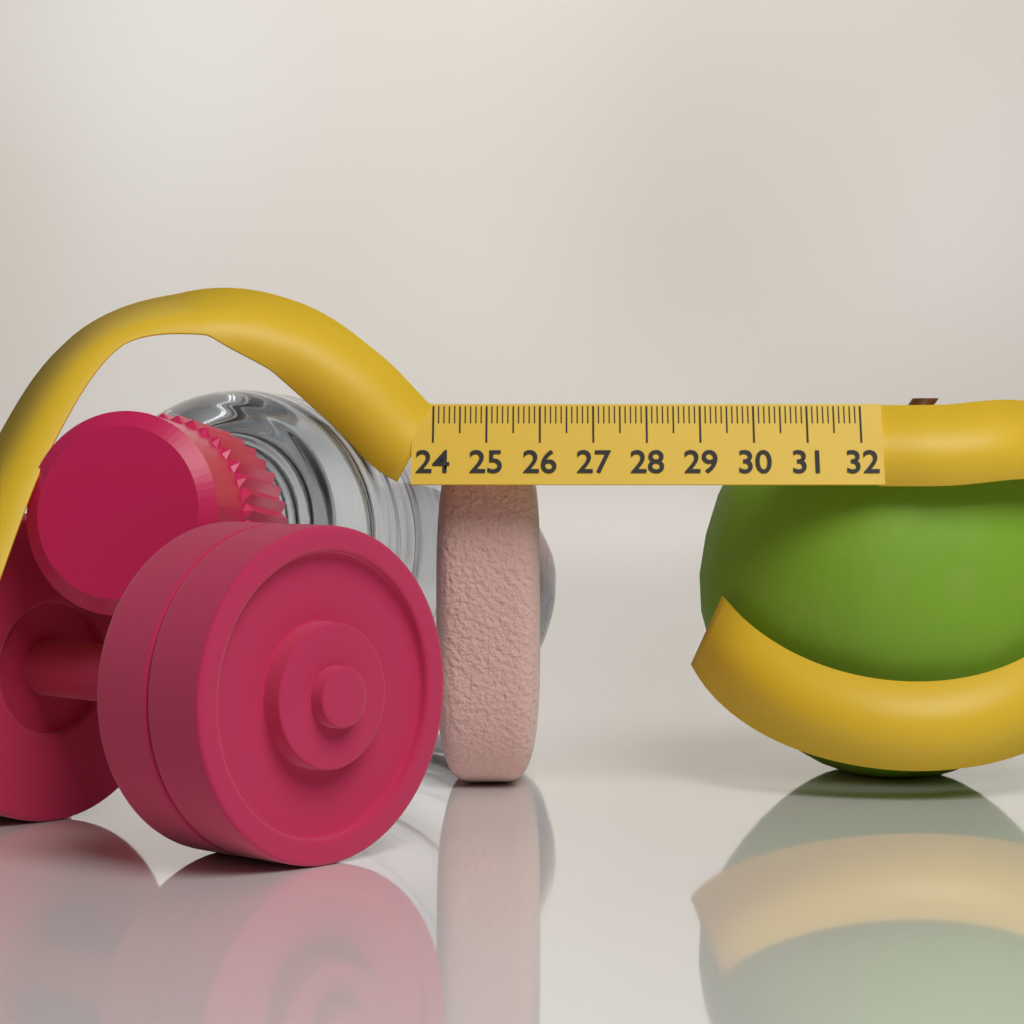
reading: 26.0 (no unit)
